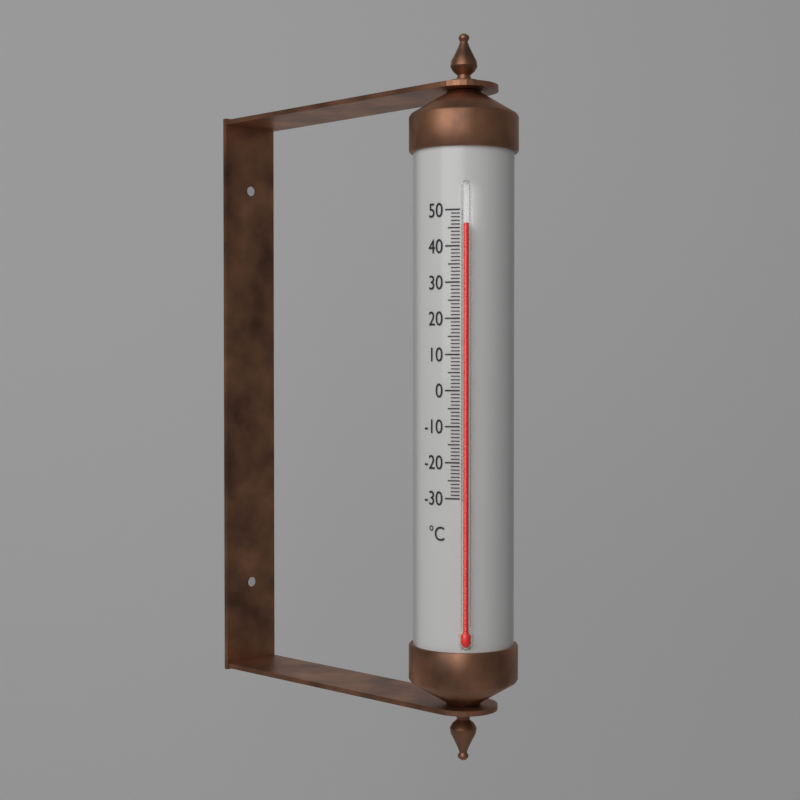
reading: 46 °C
